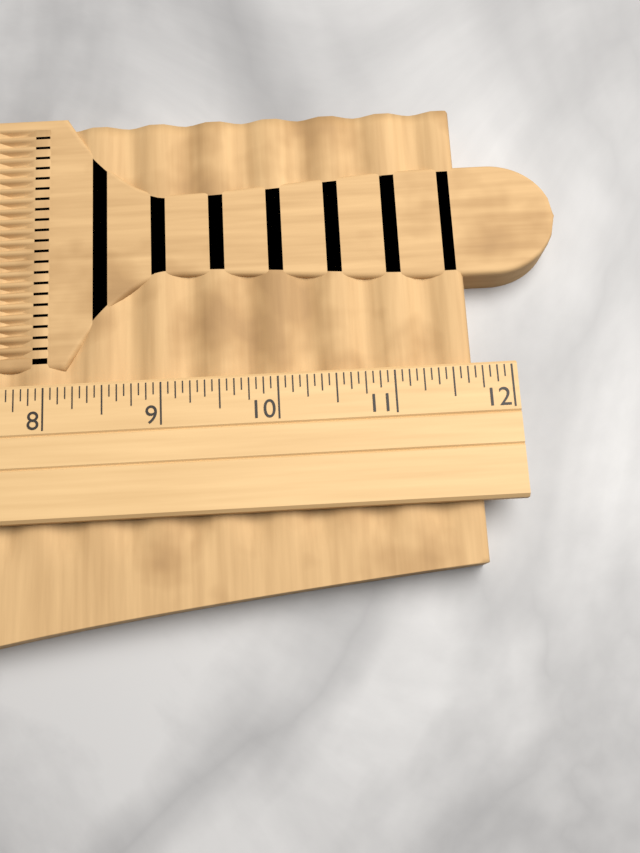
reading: 11.6875 (no unit)
